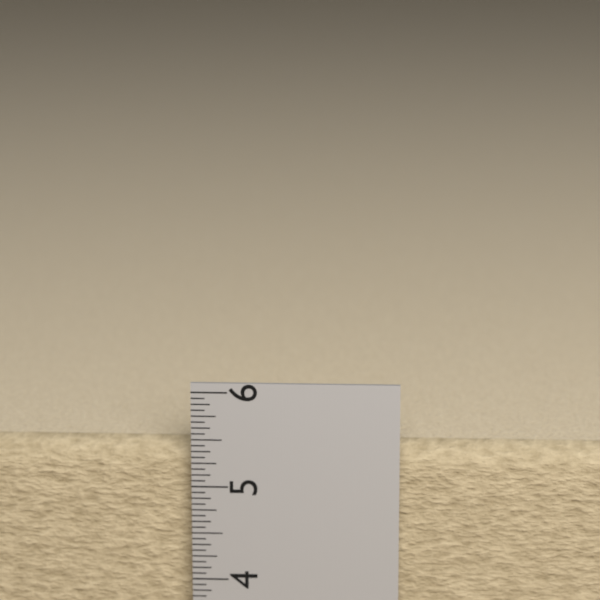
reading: 5.4375 in
